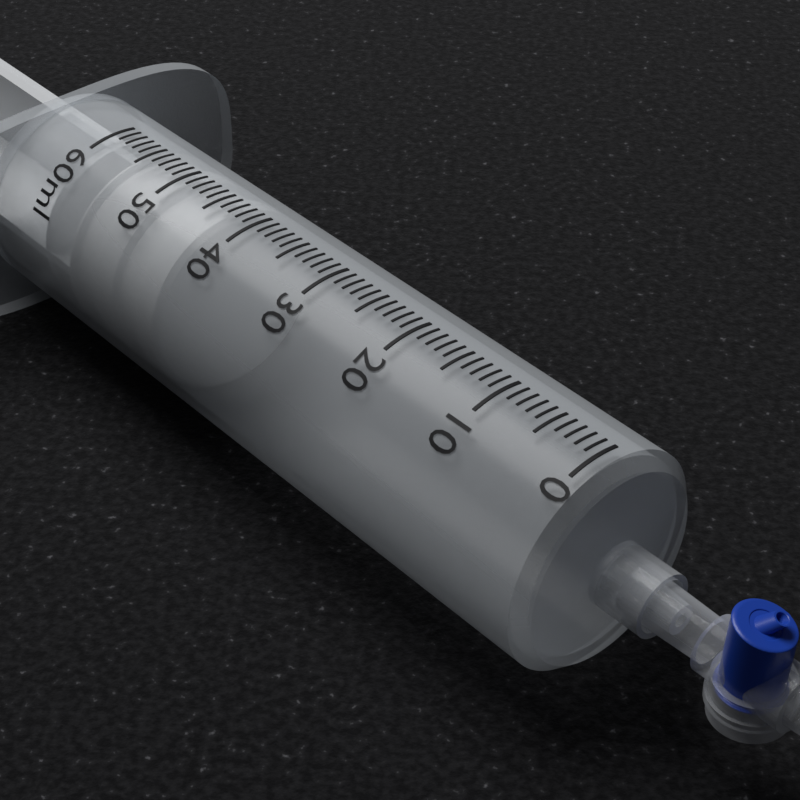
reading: 43 ml
